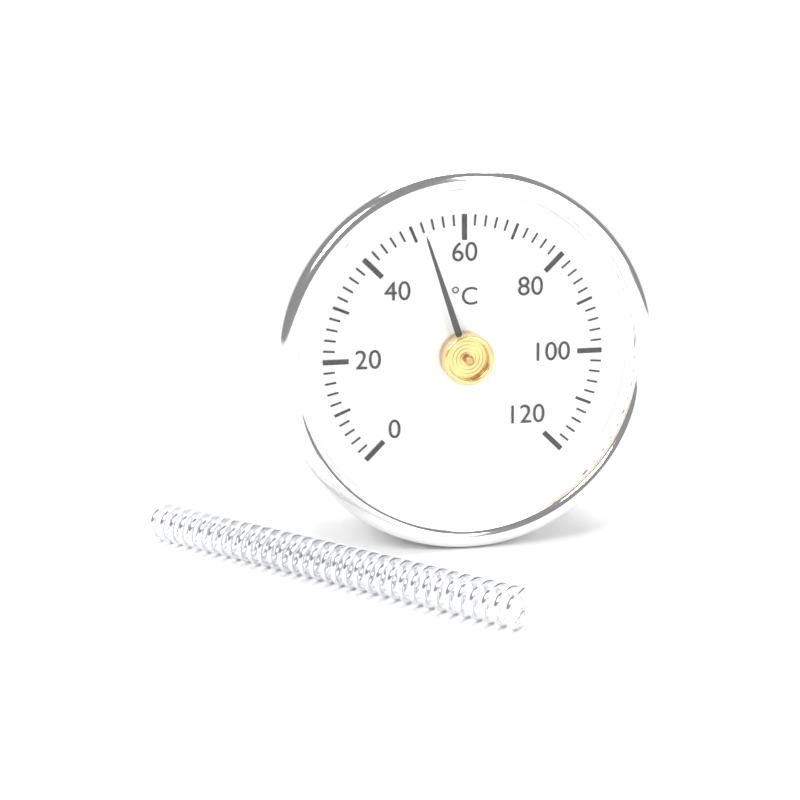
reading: 52 °C
